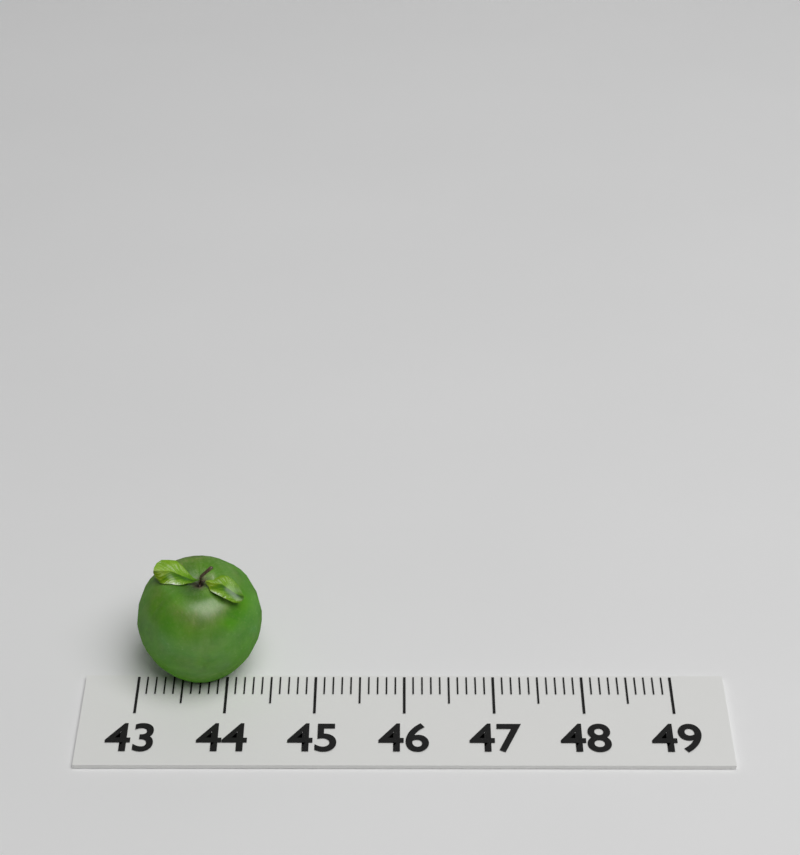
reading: 44.4 (no unit)
